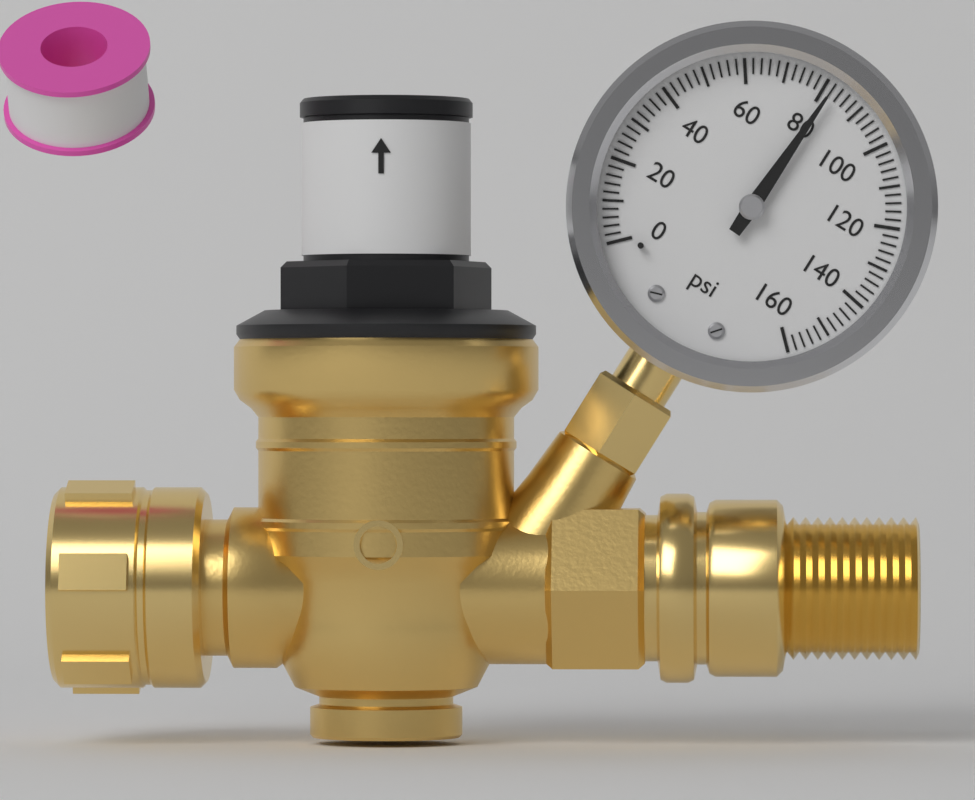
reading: 82 psi
